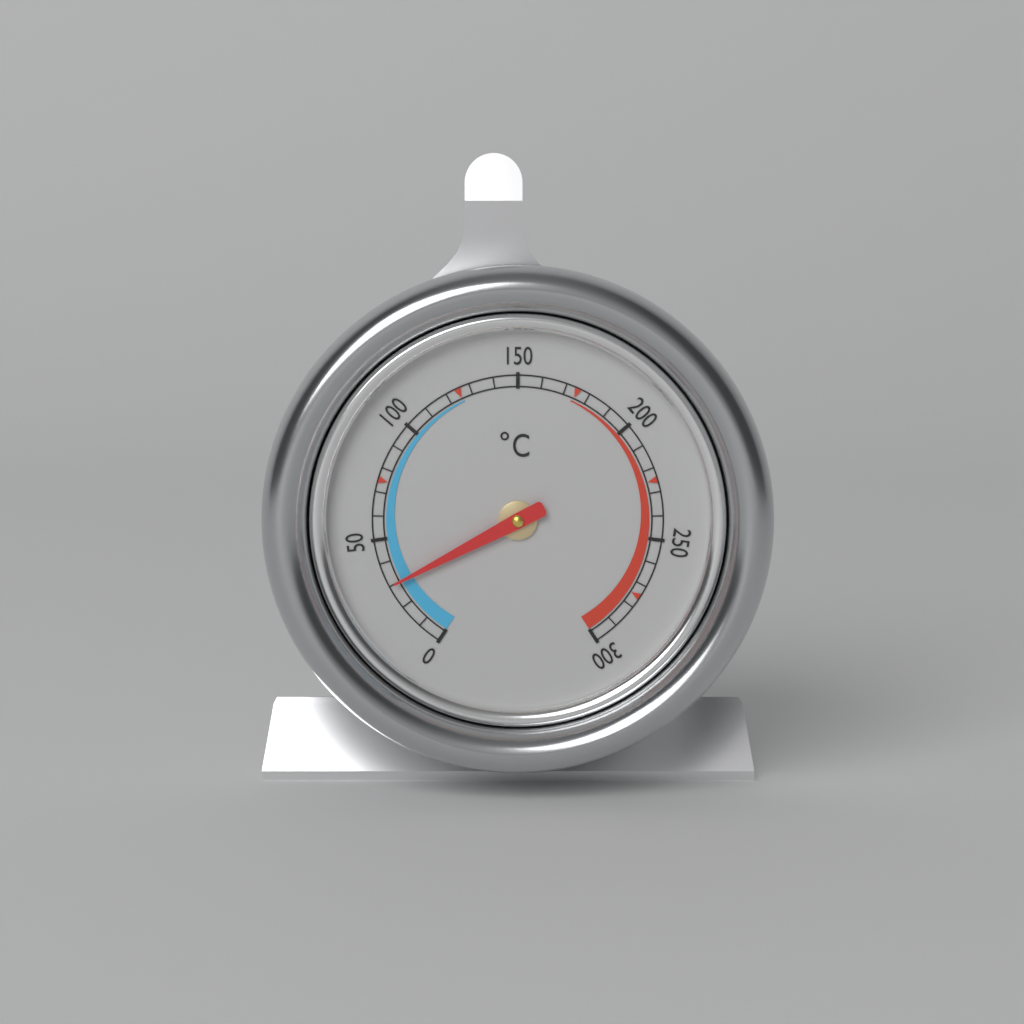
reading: 30 °C
